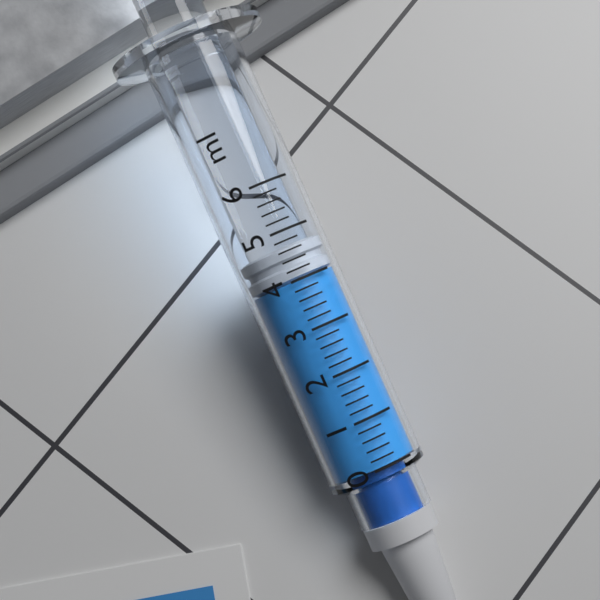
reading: 4.0 ml
